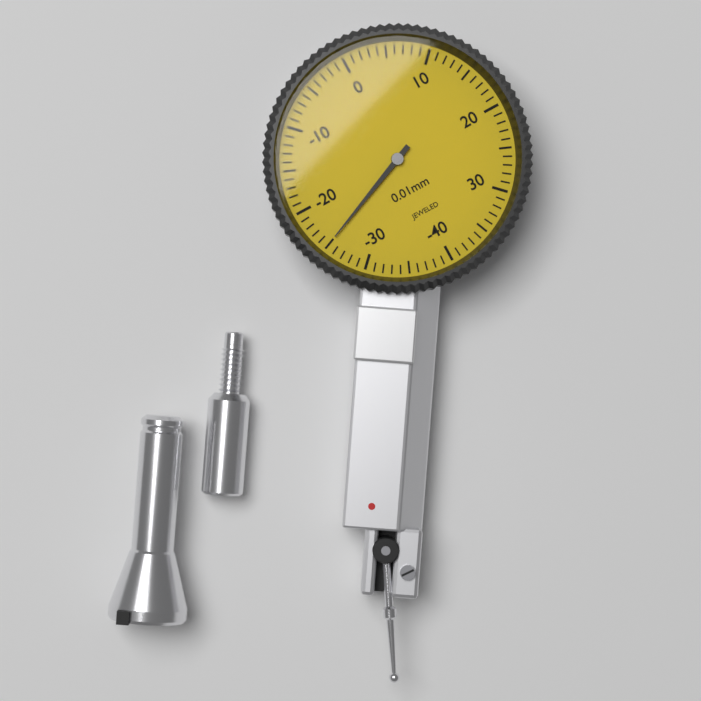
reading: -25 0.01mm
